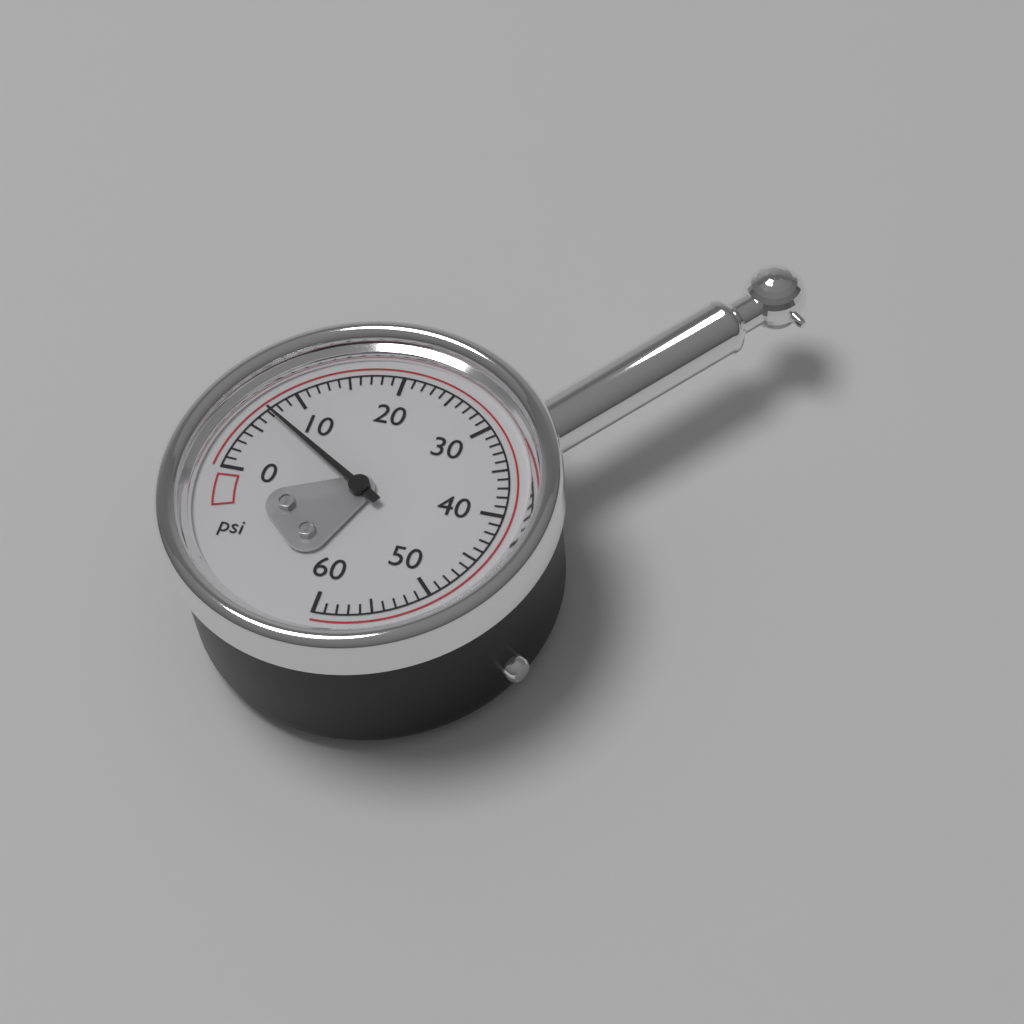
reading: 7 psi
